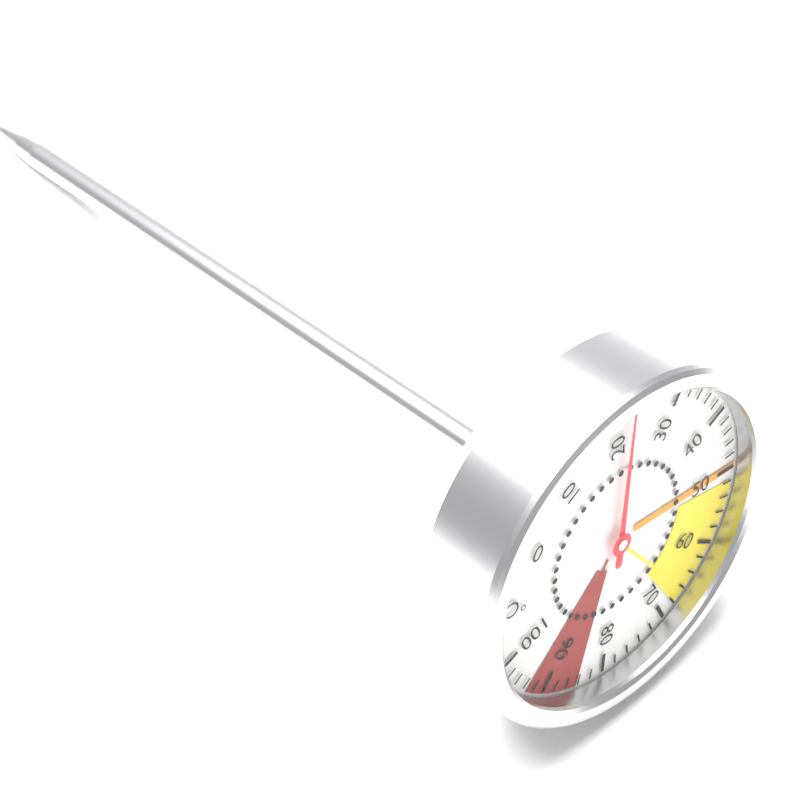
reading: 22 °C
